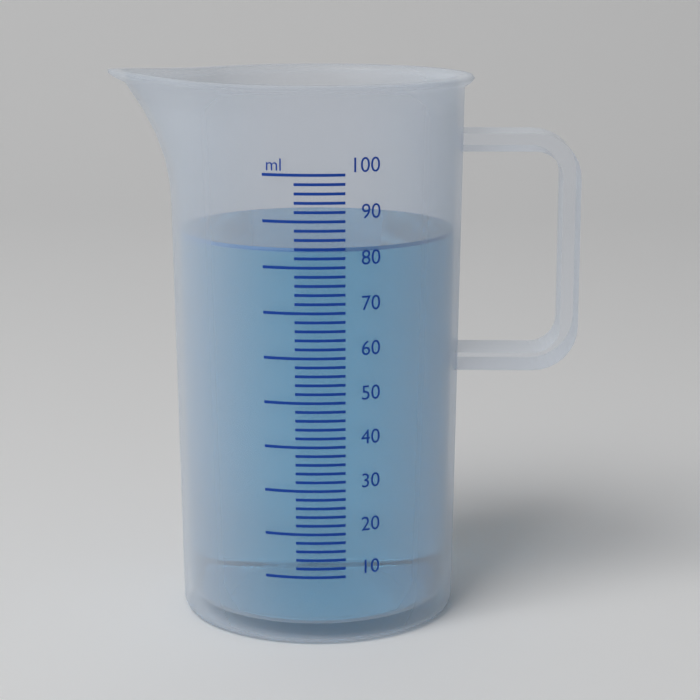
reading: 84 ml
